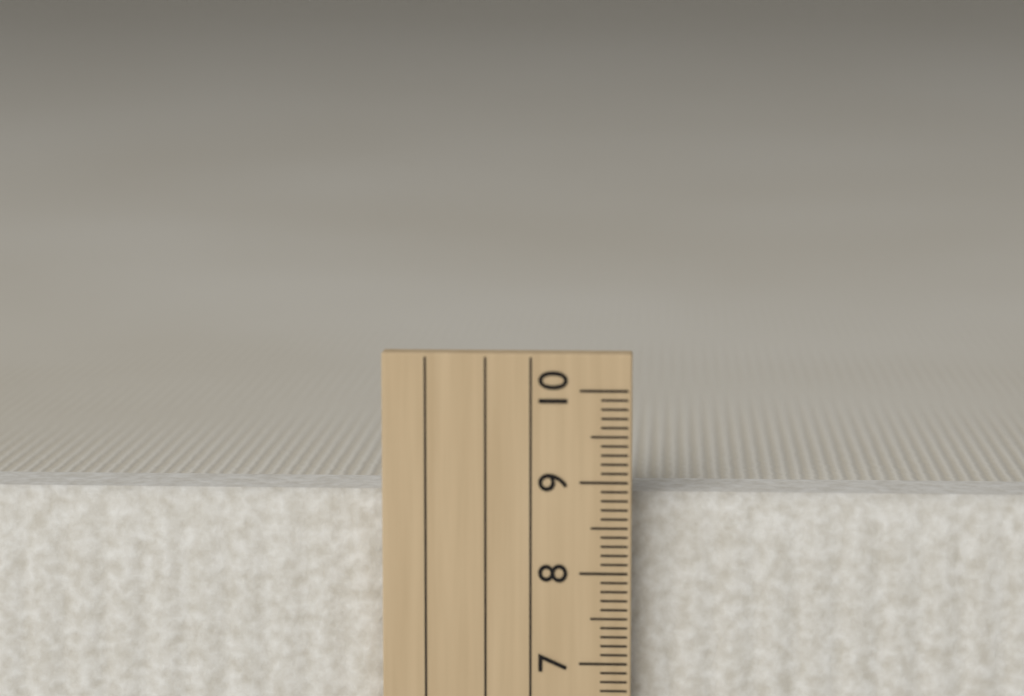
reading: 8.8 cm
